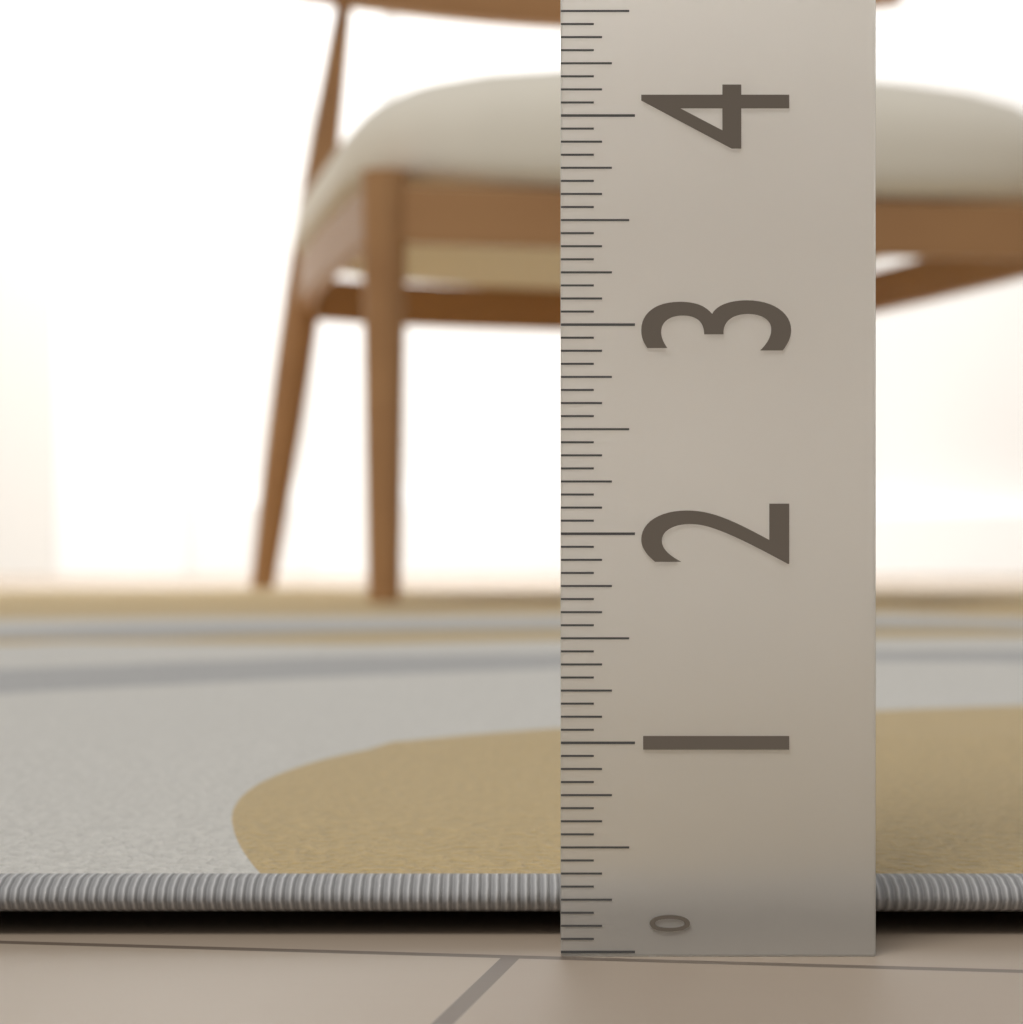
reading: 0.5000 (no unit)
